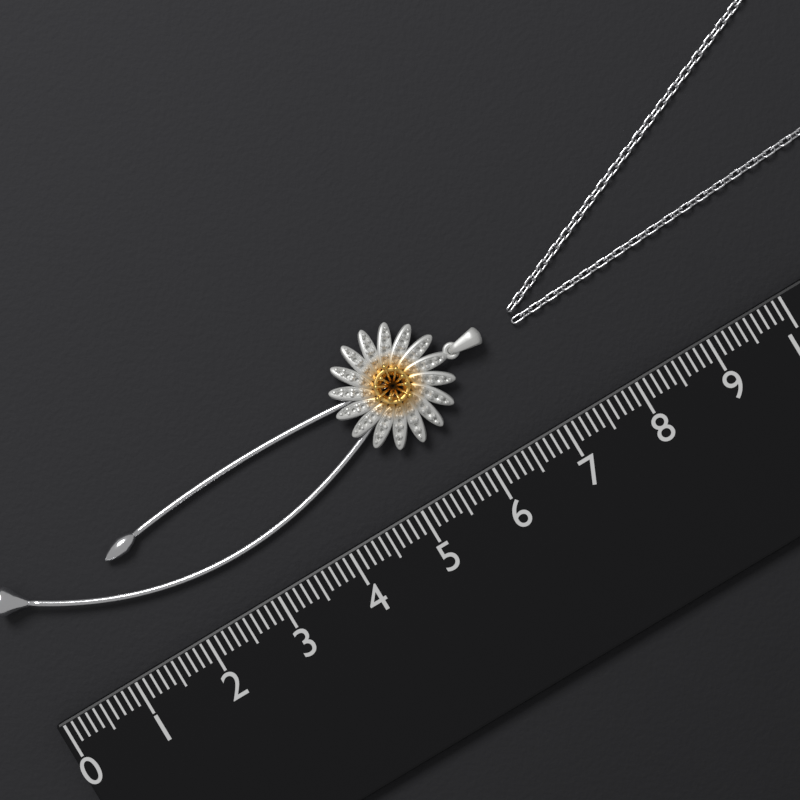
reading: 6.7 (no unit)
